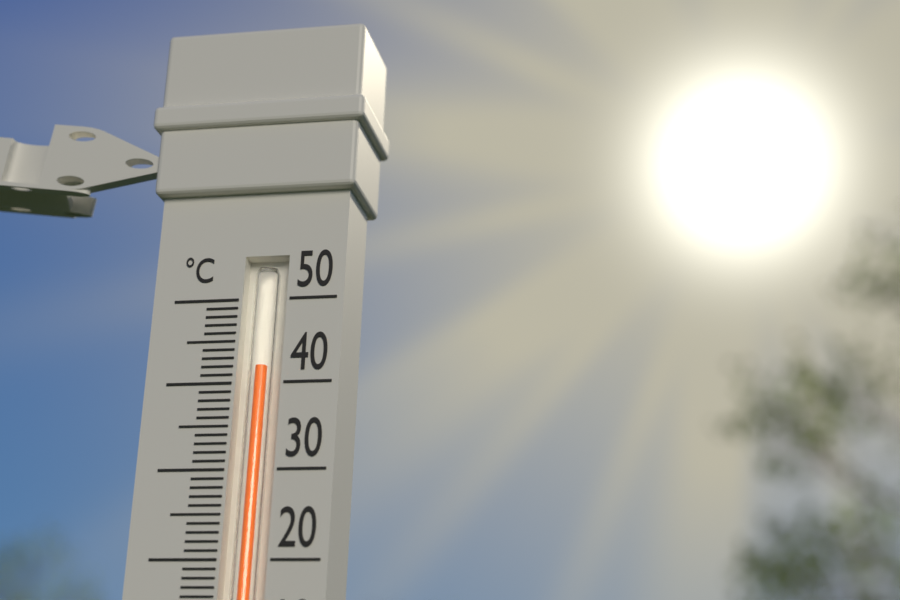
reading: 42 °C
